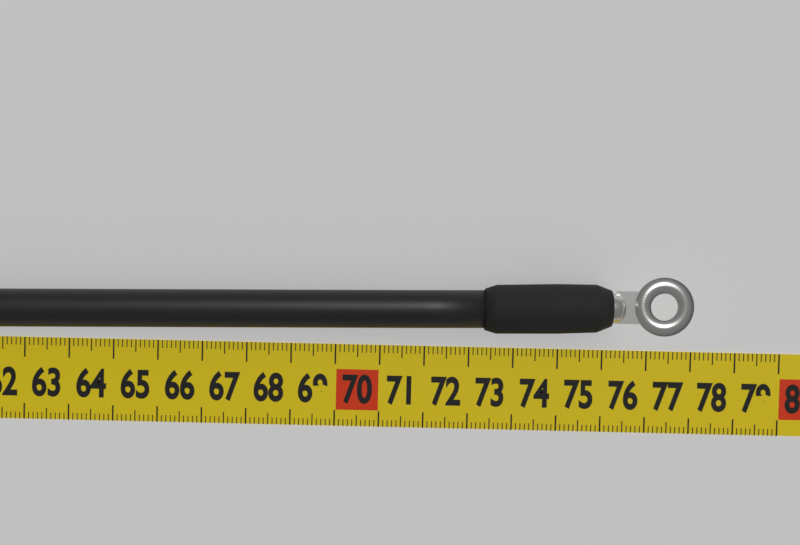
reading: 77.9 cm
